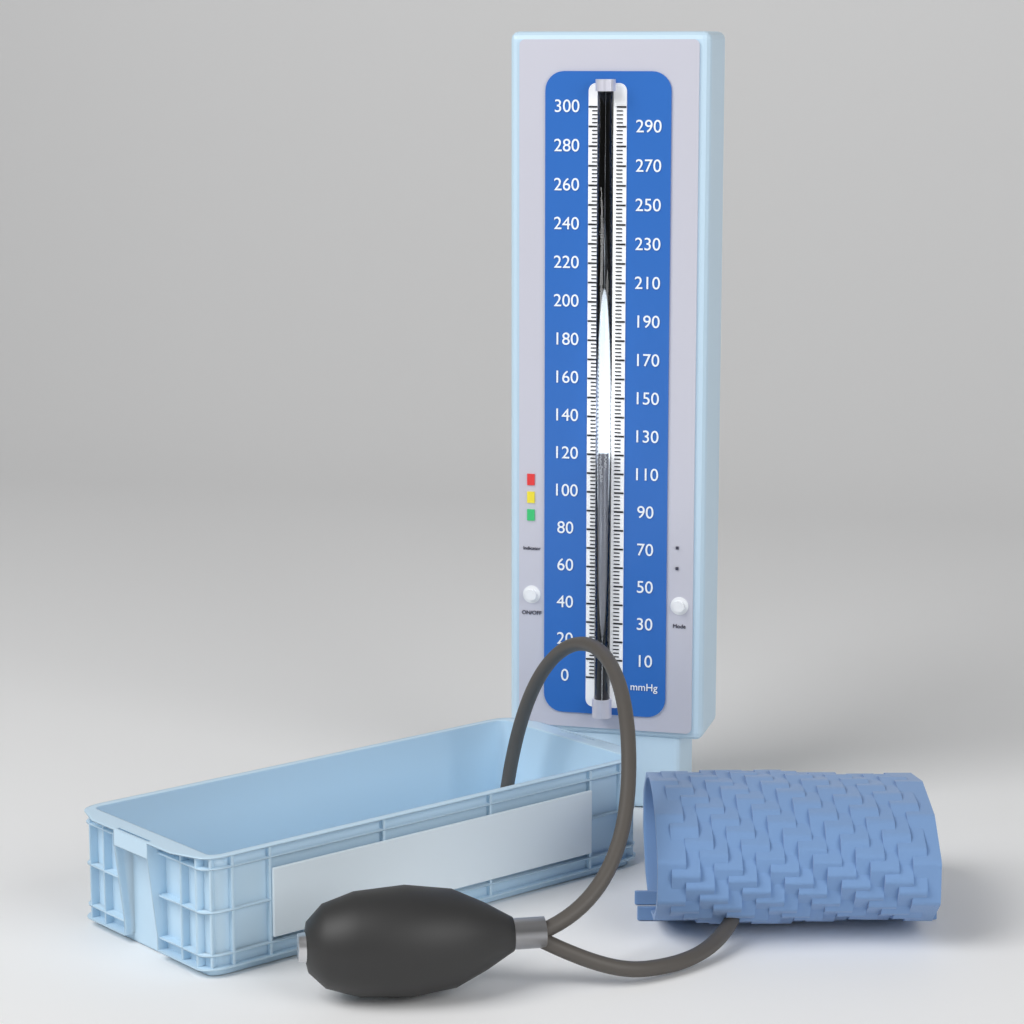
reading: 122 mmHg
